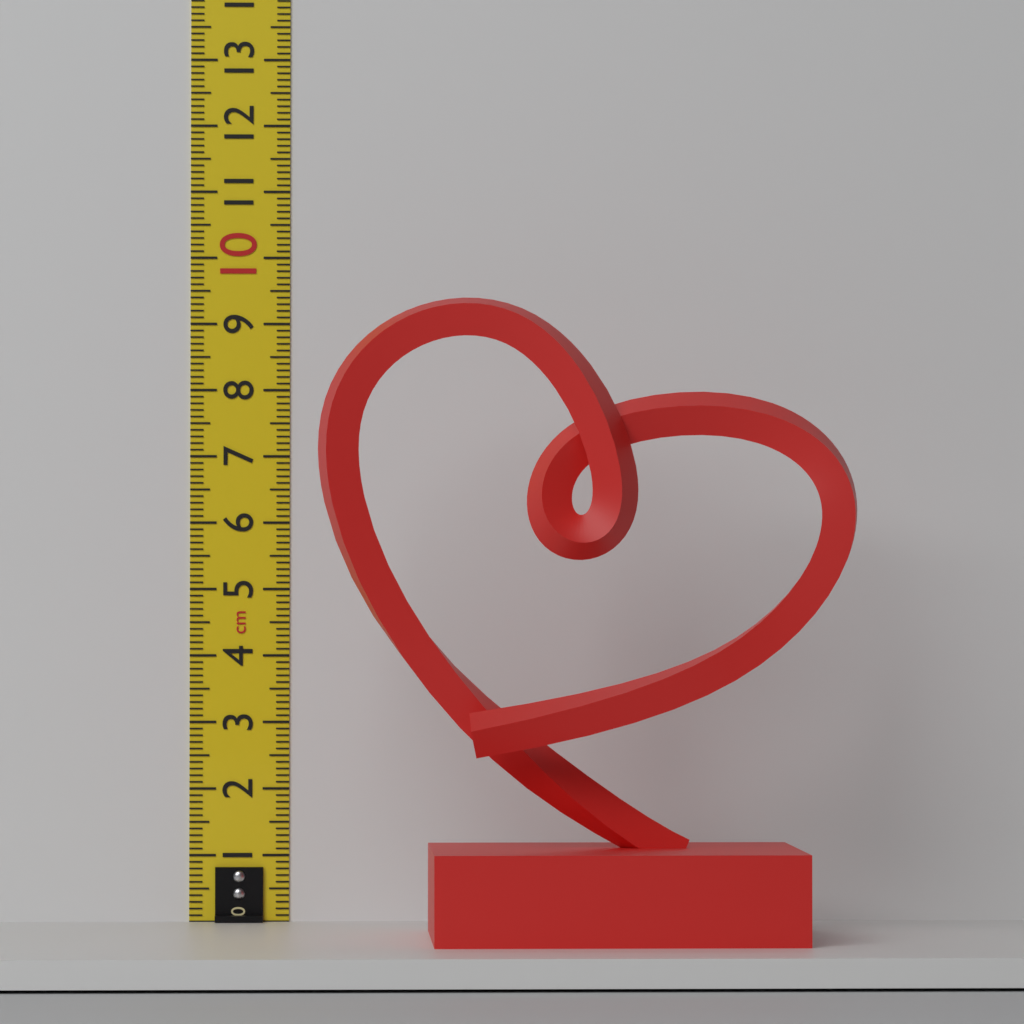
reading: 9.1 cm
